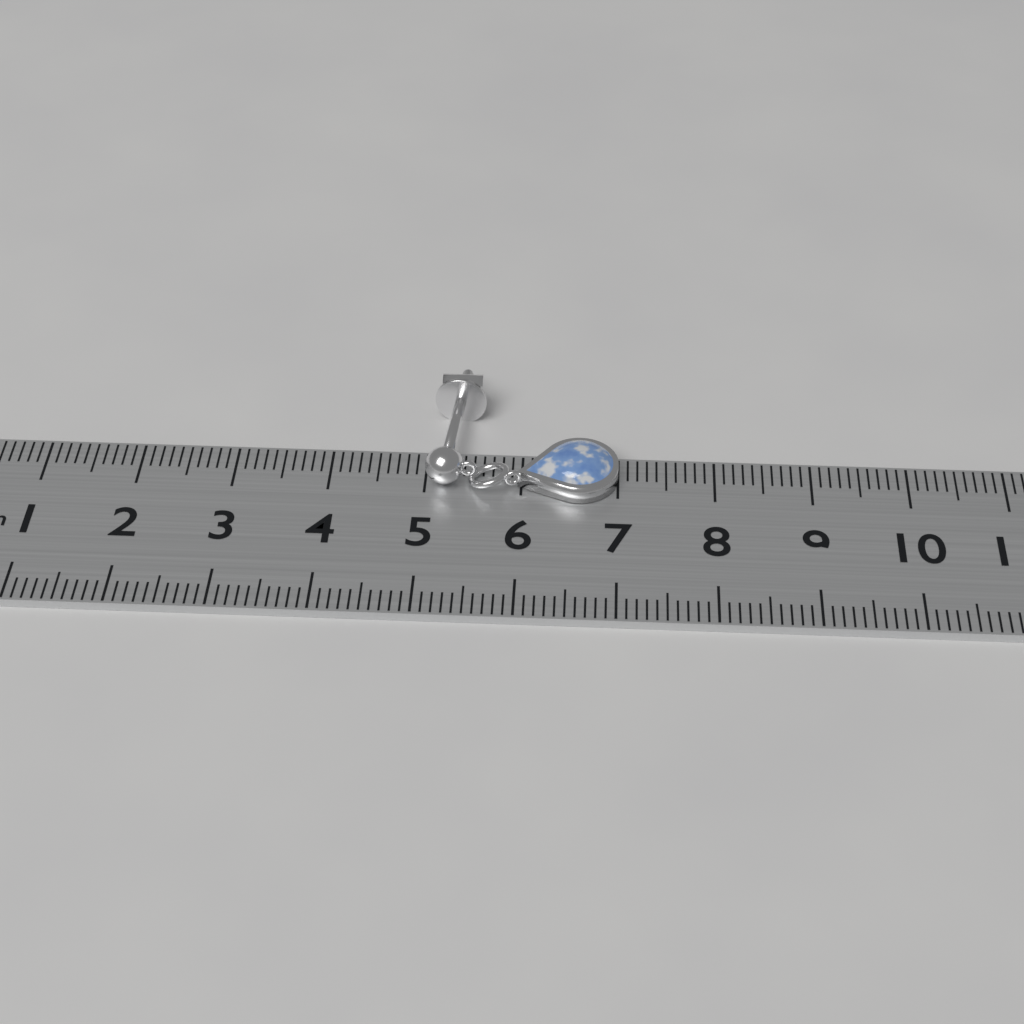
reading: 7.0 cm
